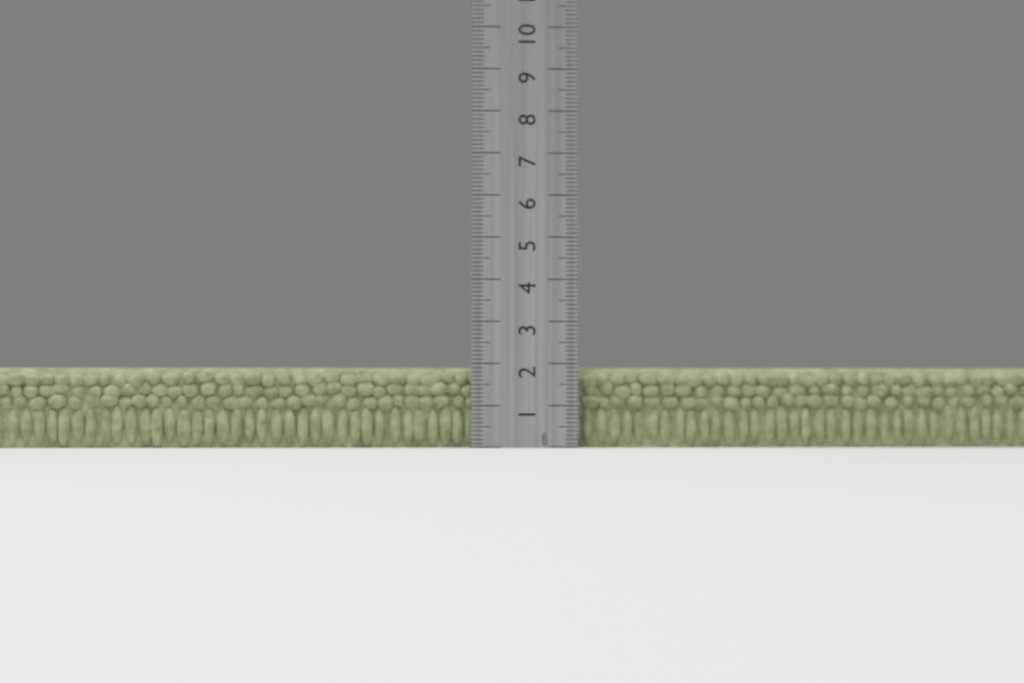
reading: 1.9 cm
